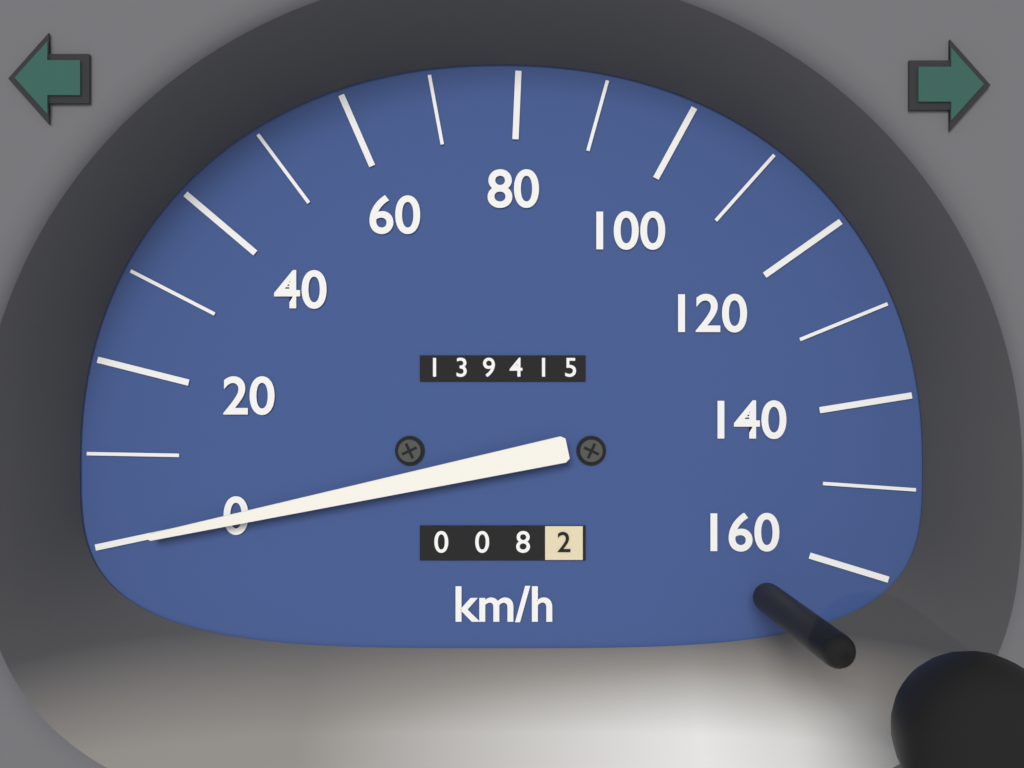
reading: 0 km/h
